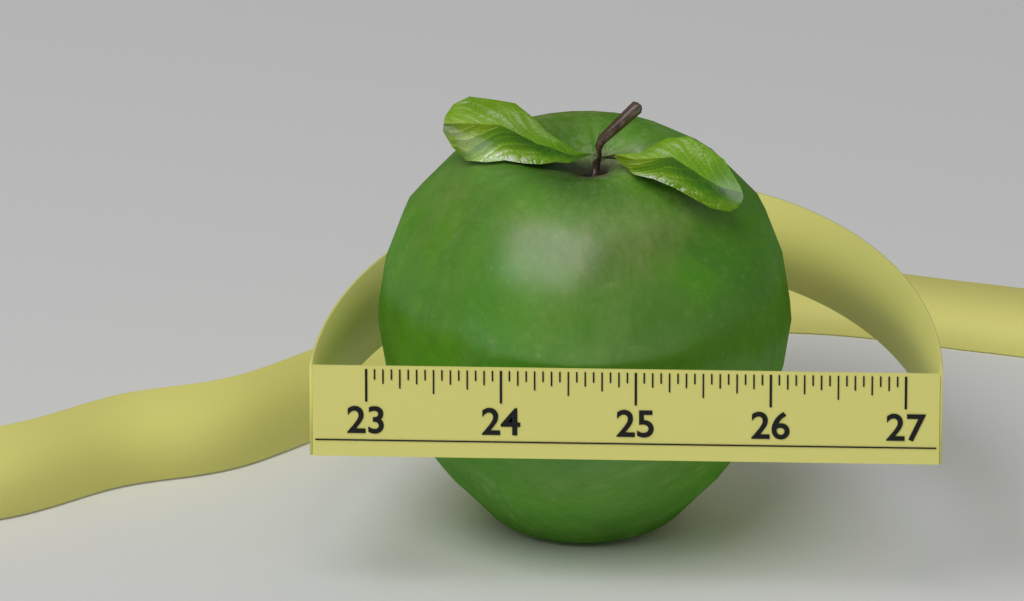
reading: 26.1250 (no unit)
